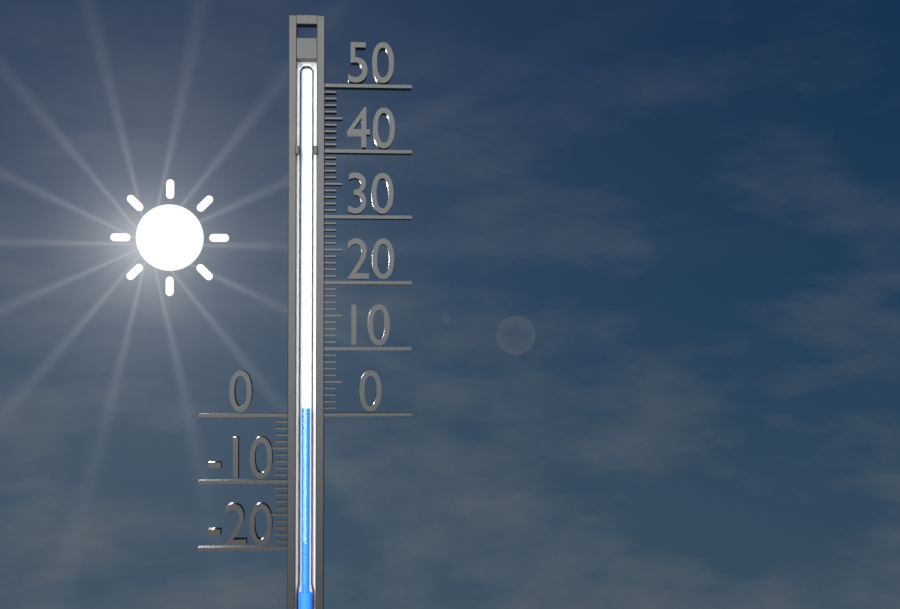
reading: 1 (no unit)
